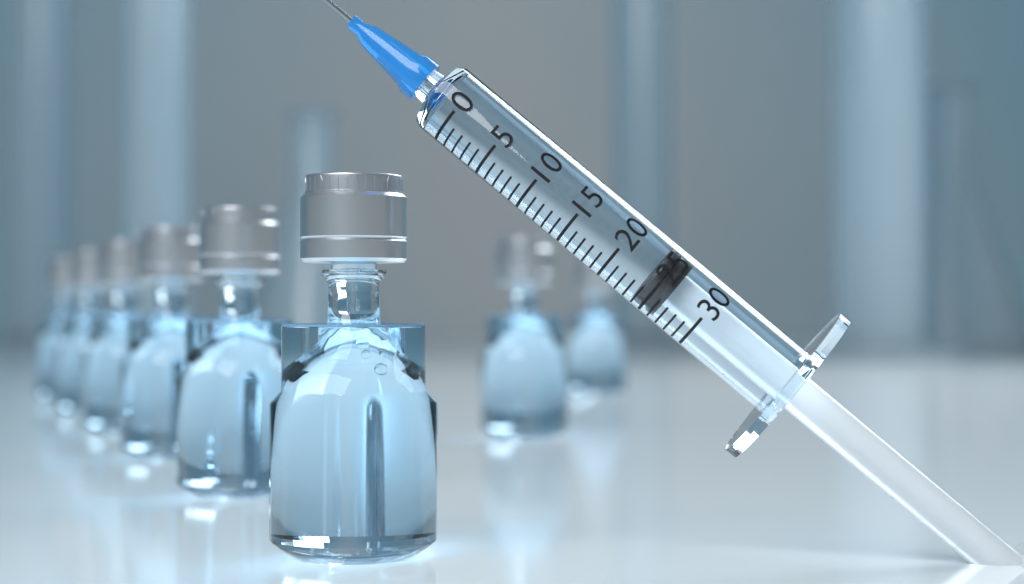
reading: 24 (no unit)
